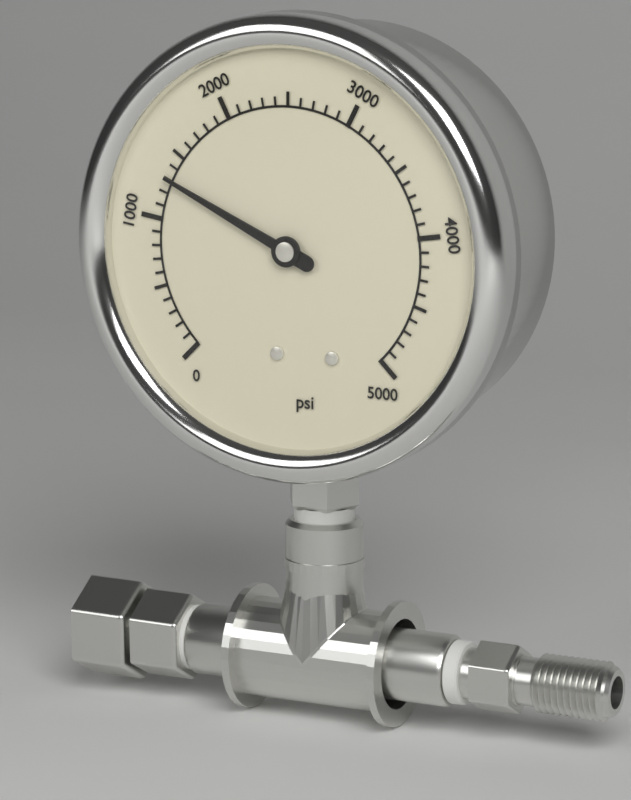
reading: 1300 psi
